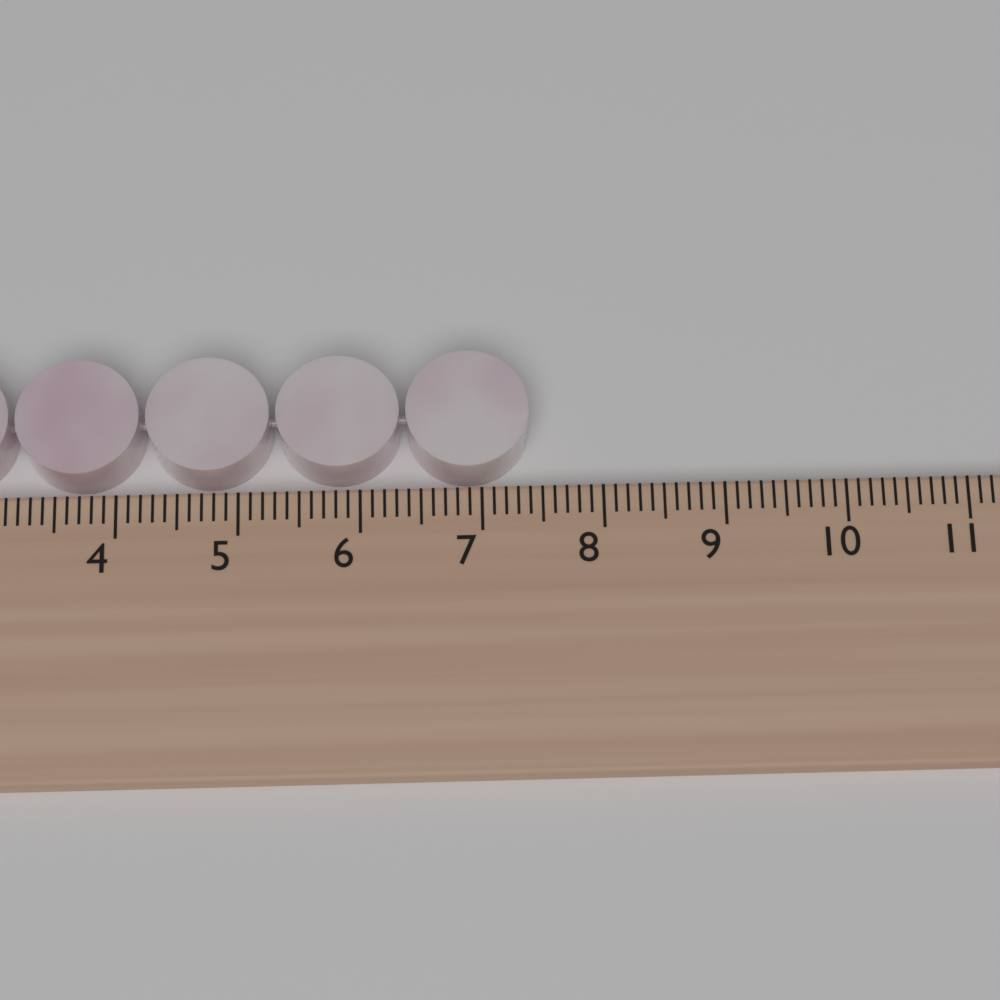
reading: 7.4 cm
